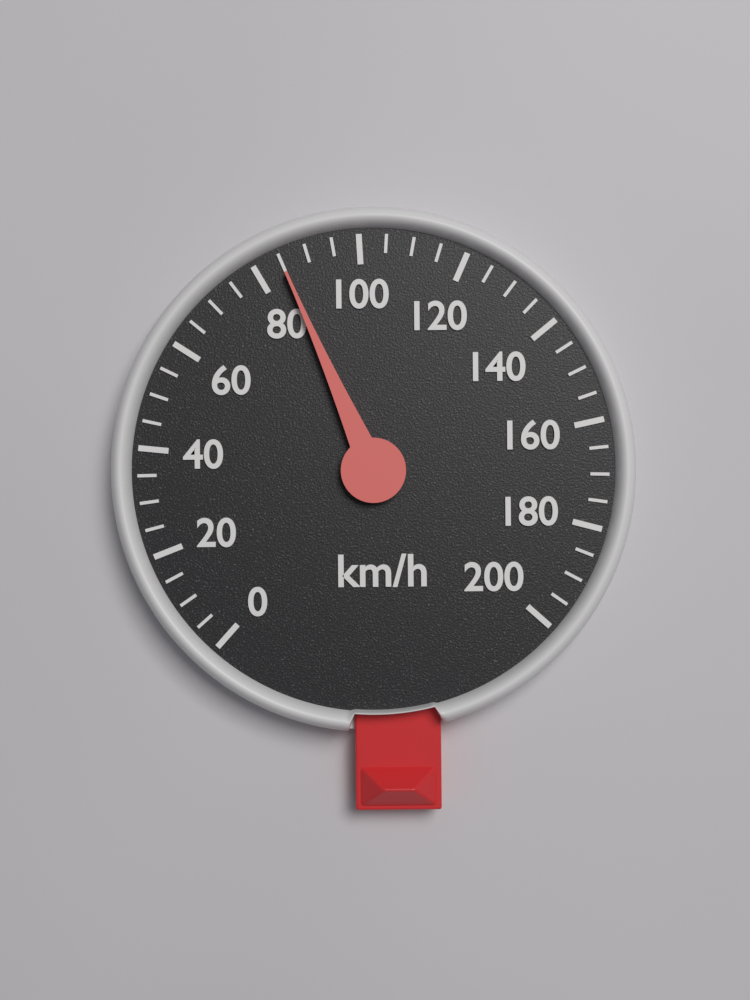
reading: 85 km/h
